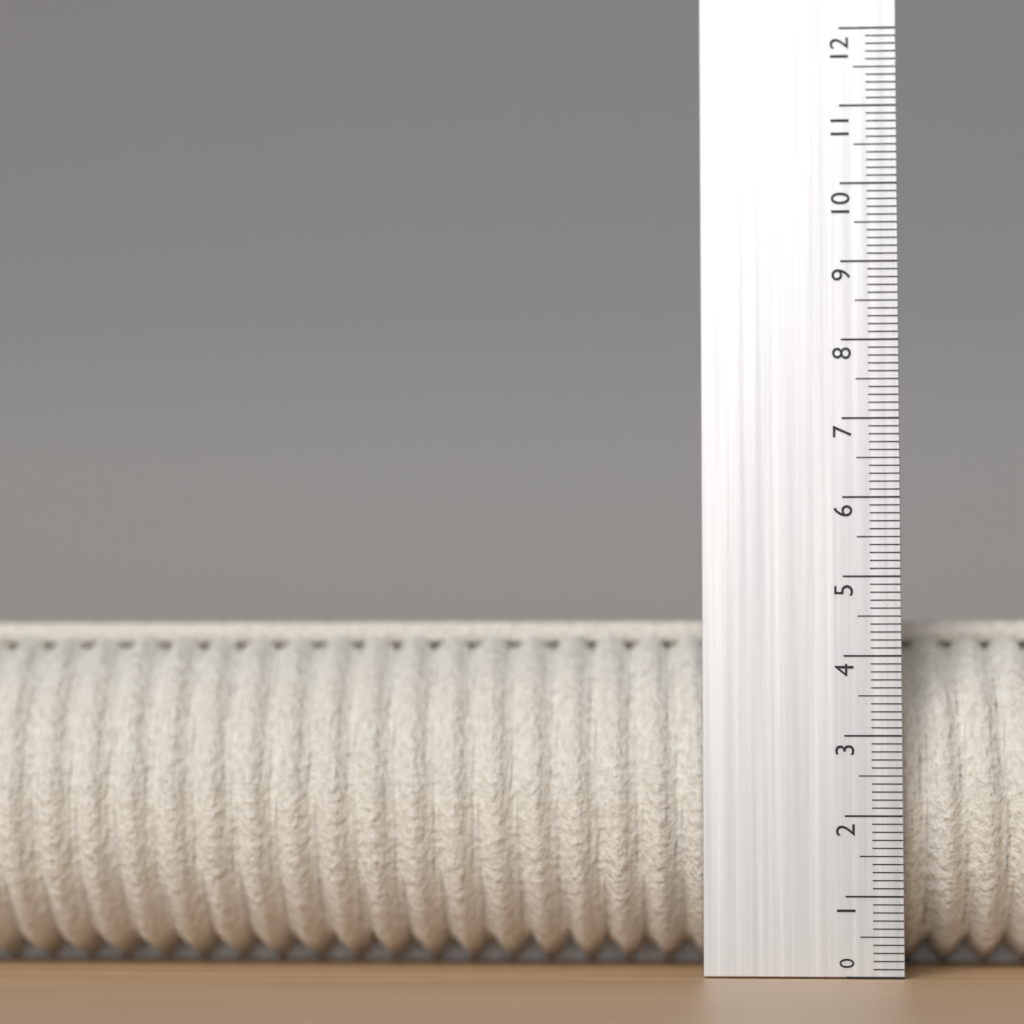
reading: 4.5 (no unit)
